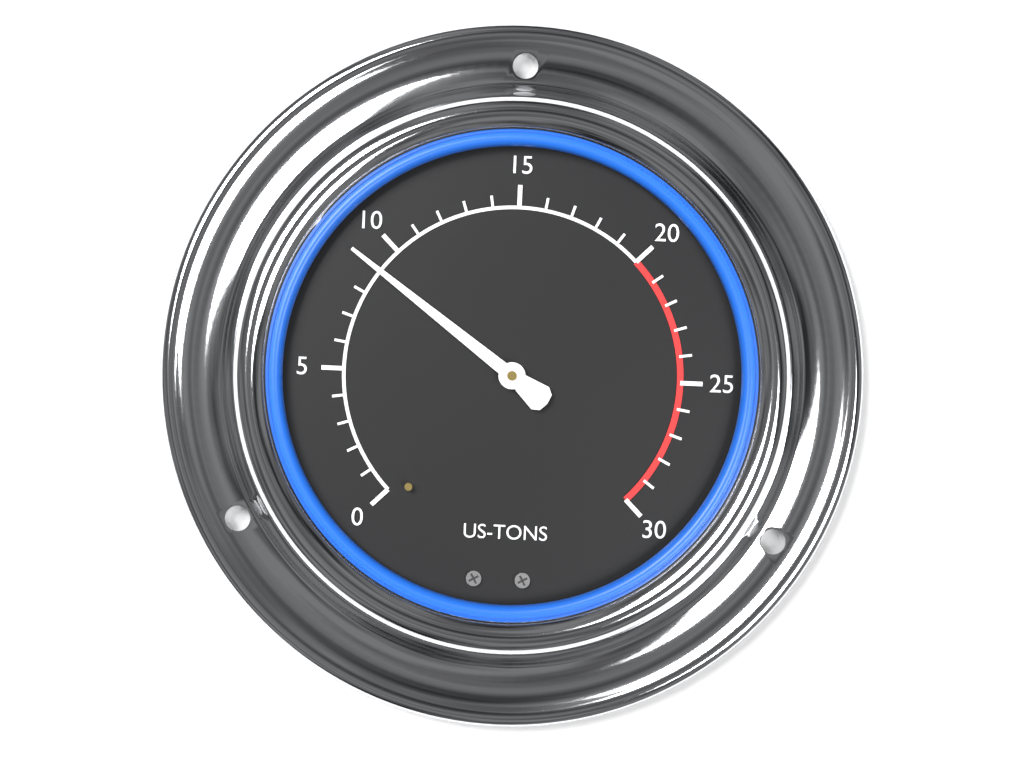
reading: 9 US-TONS
